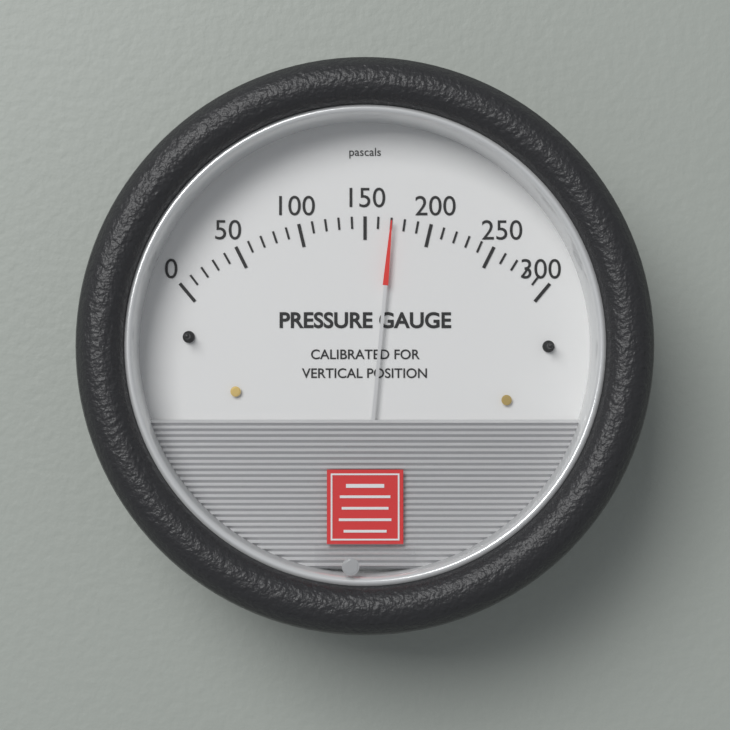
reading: 170 Pa
